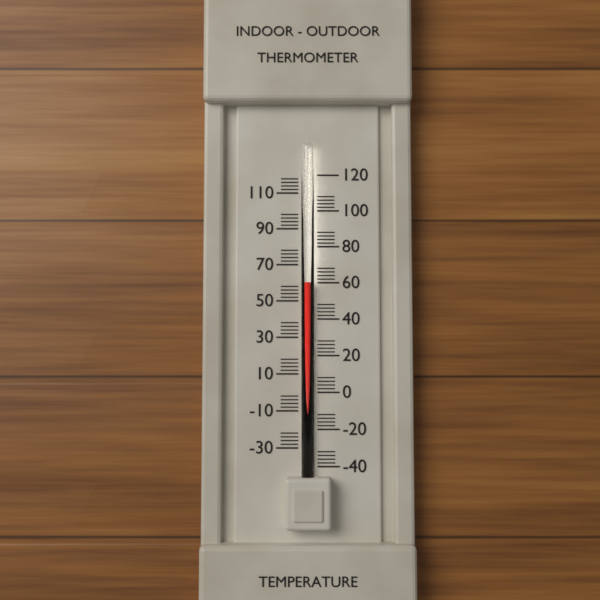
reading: 60 (no unit)
